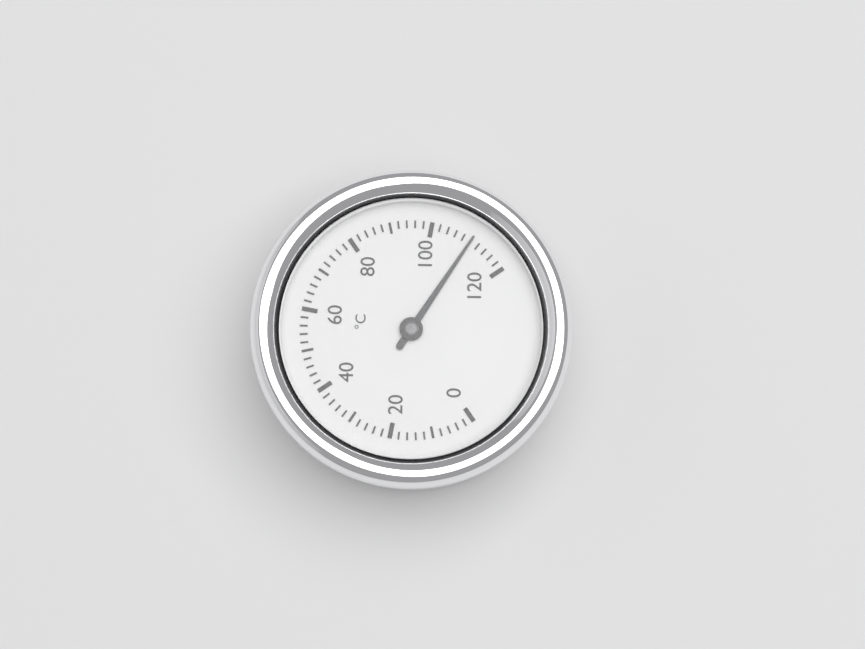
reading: 110 °C
